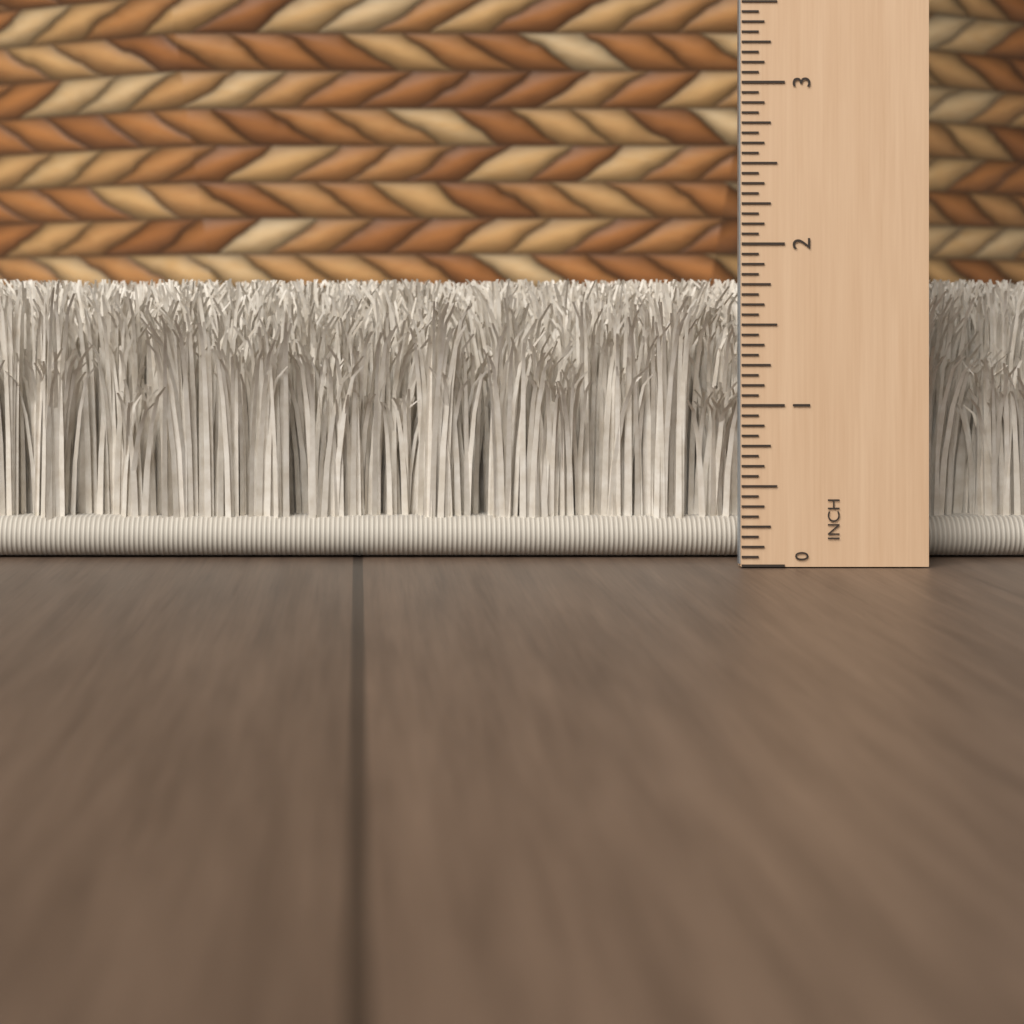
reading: 1.8000 in
